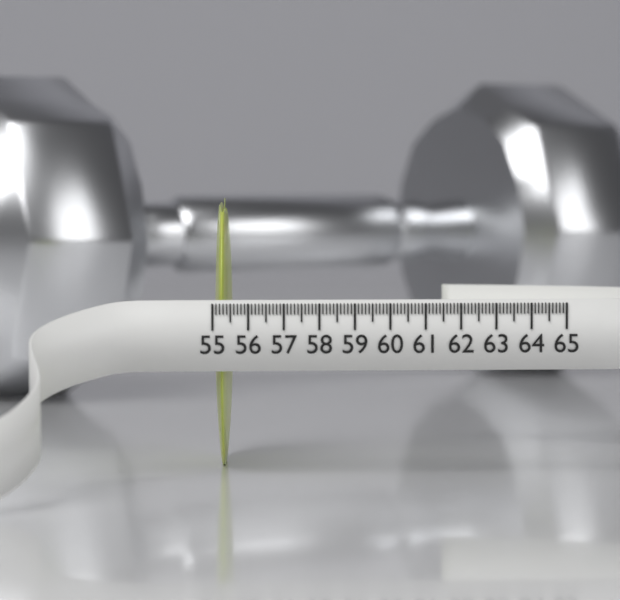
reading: 55.5 (no unit)
